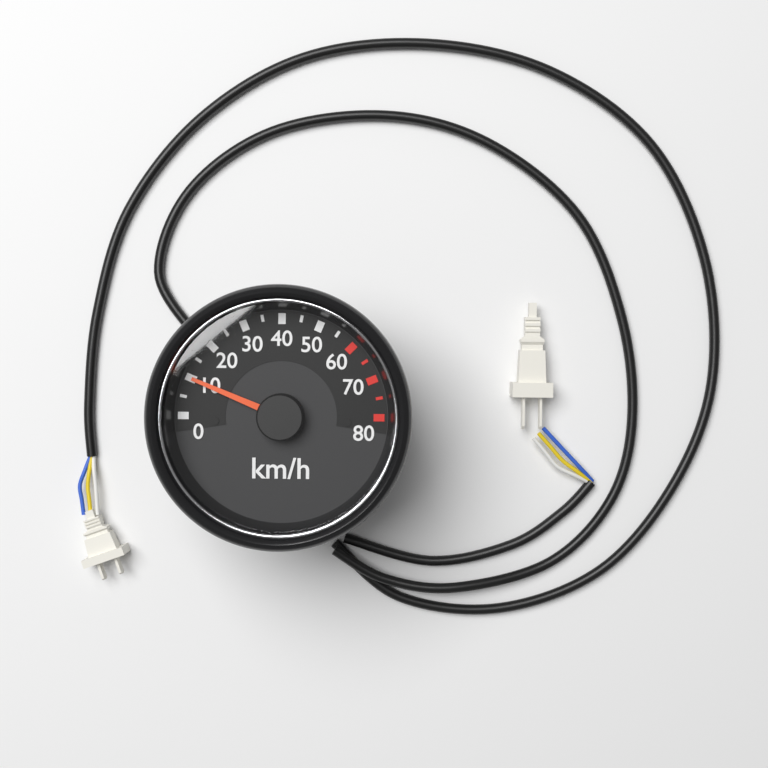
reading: 10 km/h
